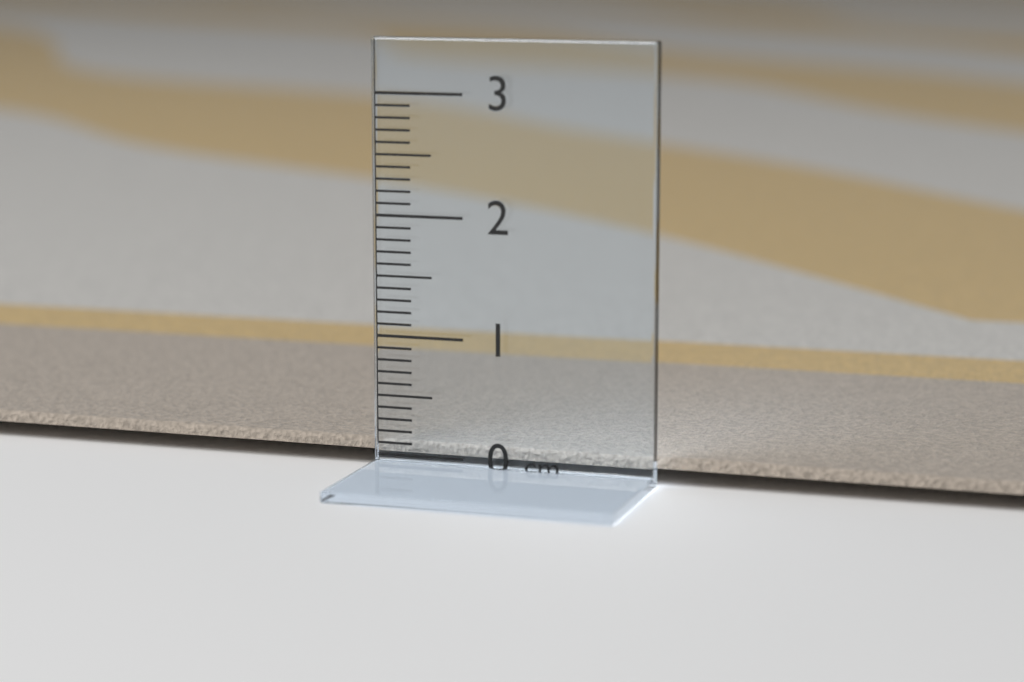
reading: 0.1 cm
